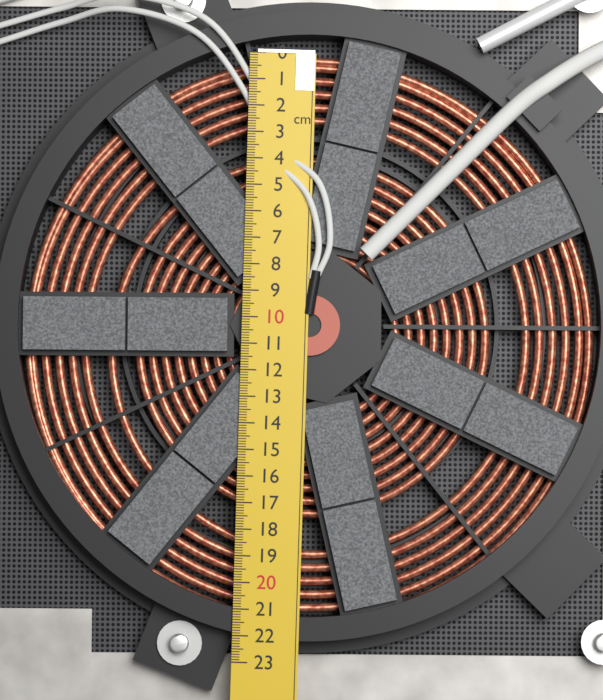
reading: 21.6 cm
